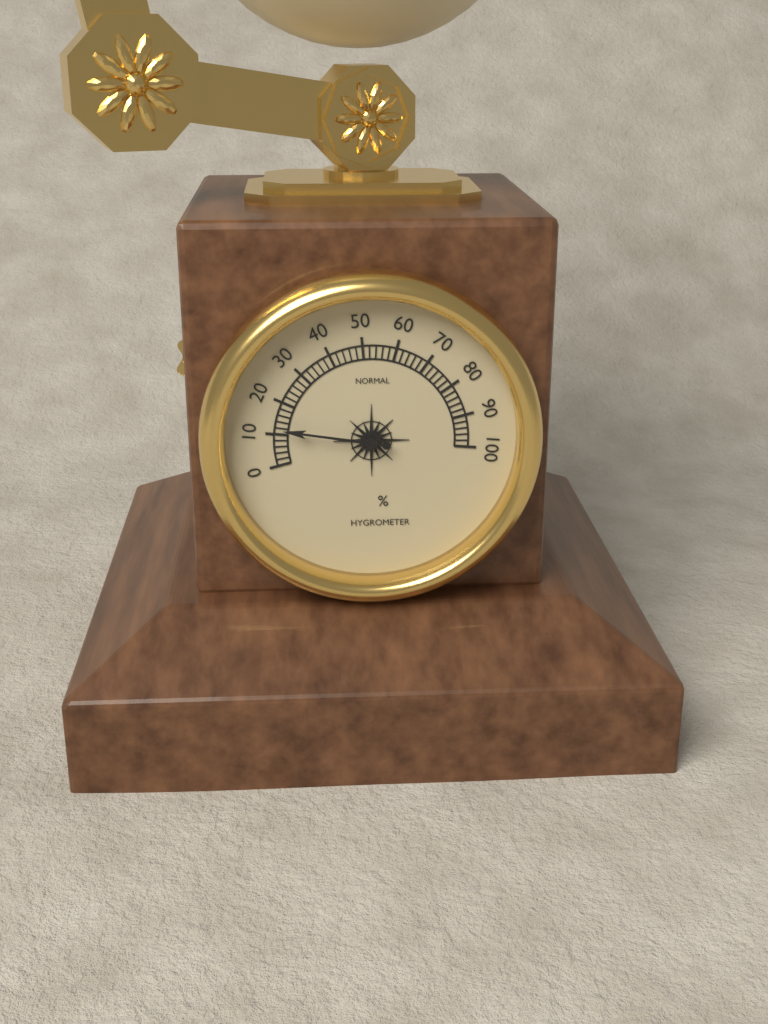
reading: 12 %
